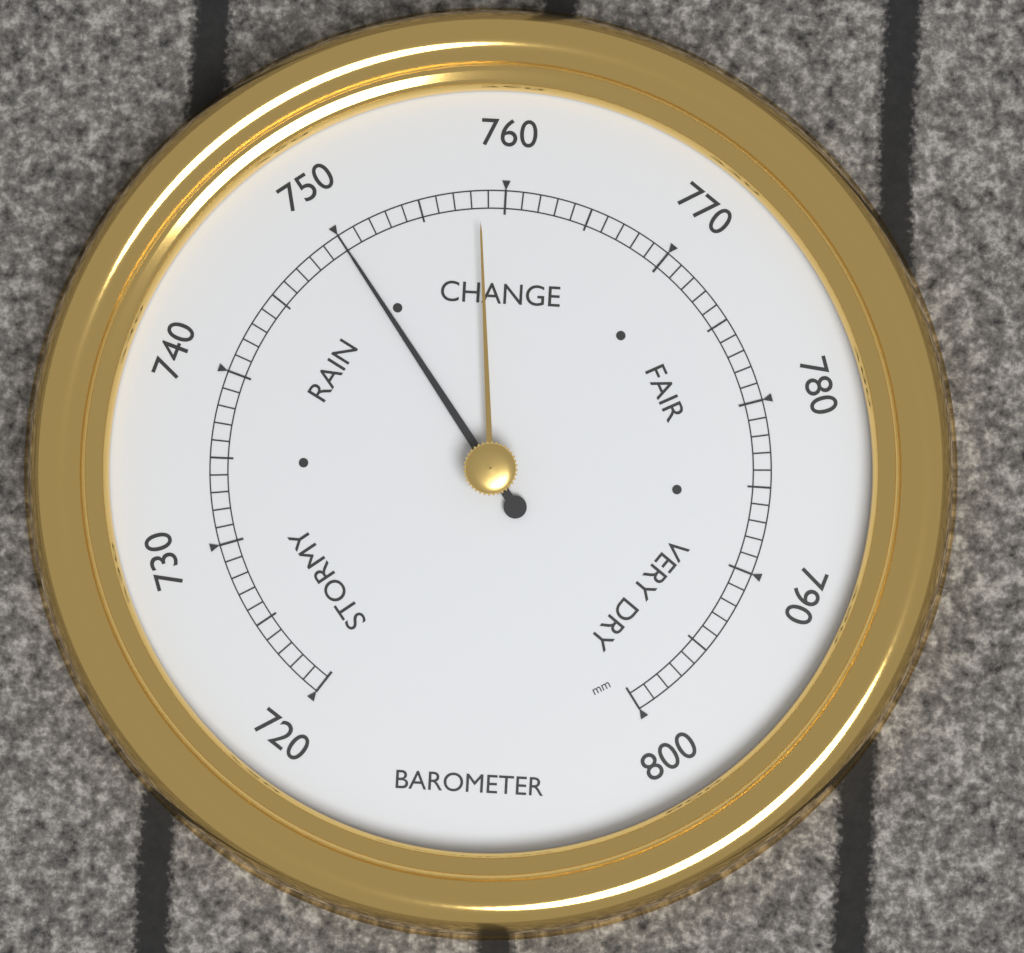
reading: 750 mm
